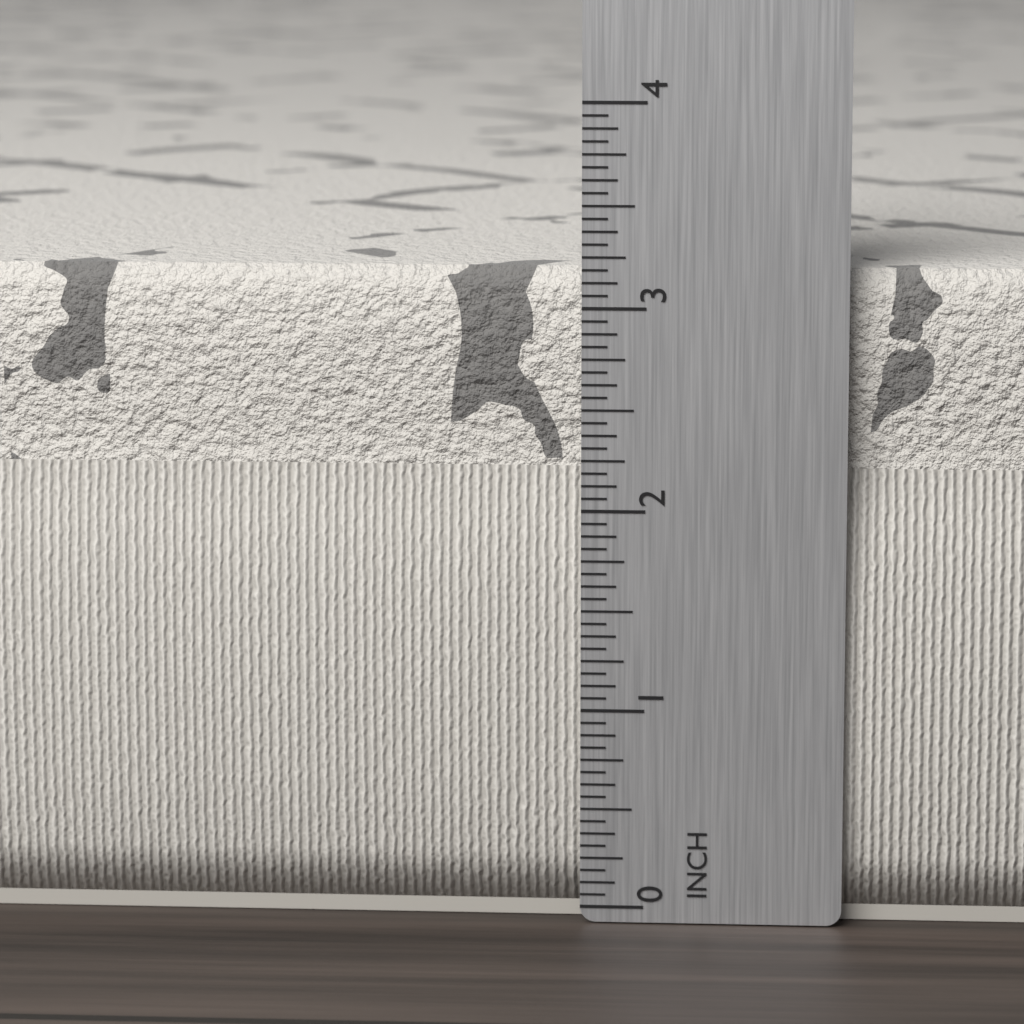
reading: 3.1875 in
